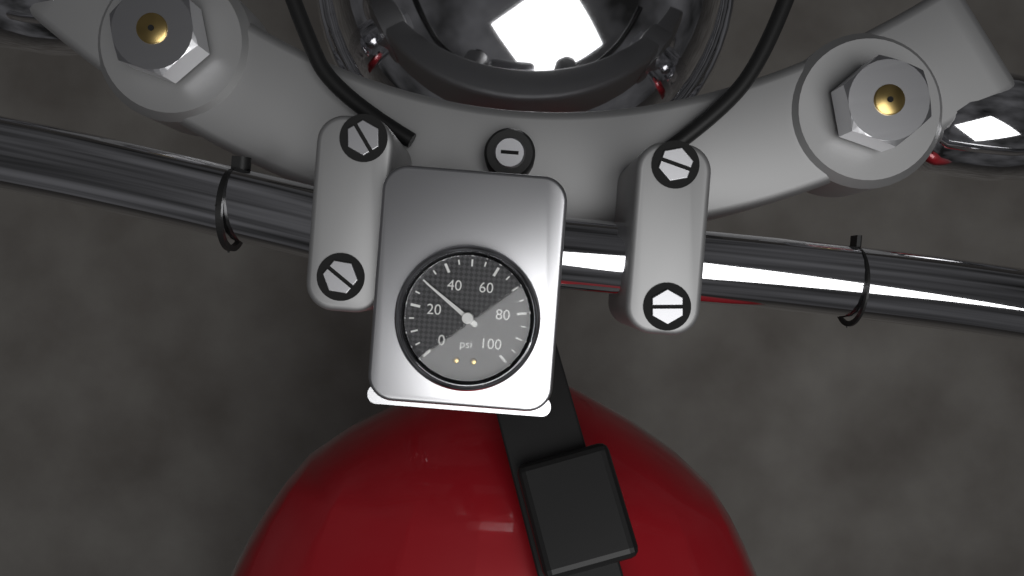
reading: 30 psi
